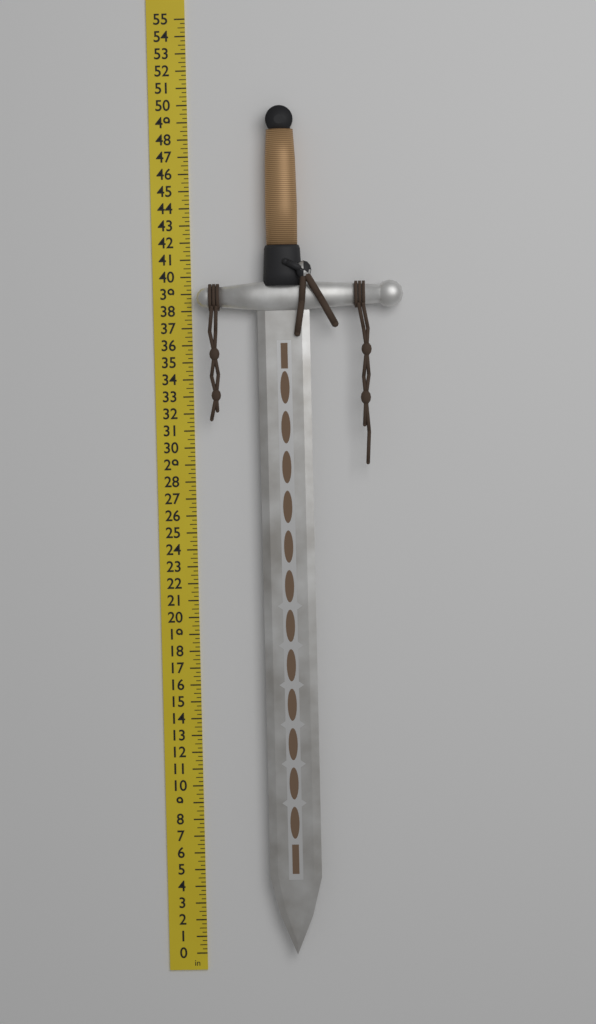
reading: 49.75 in
